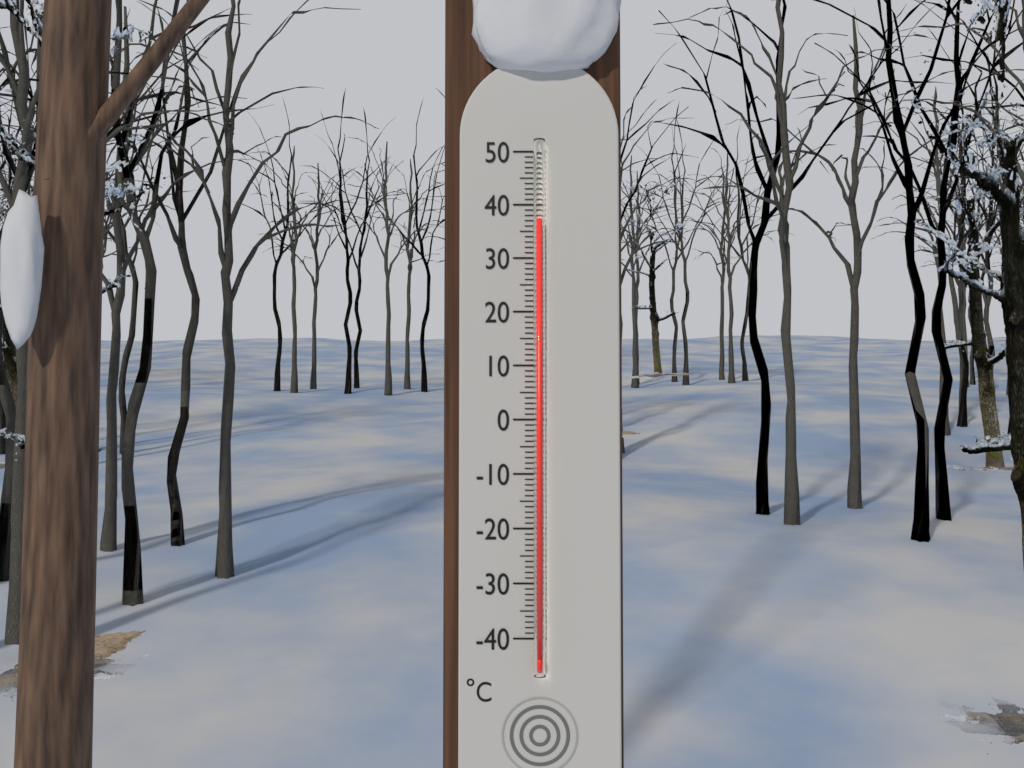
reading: 37 °C
